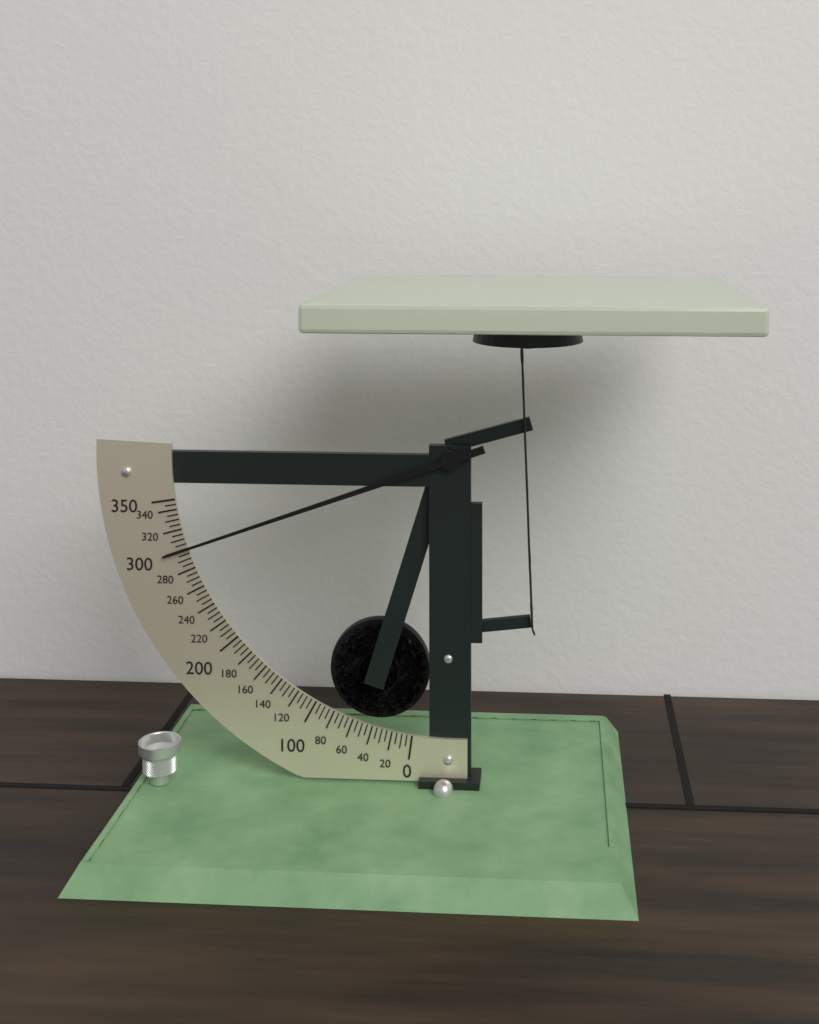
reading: 300 (no unit)
